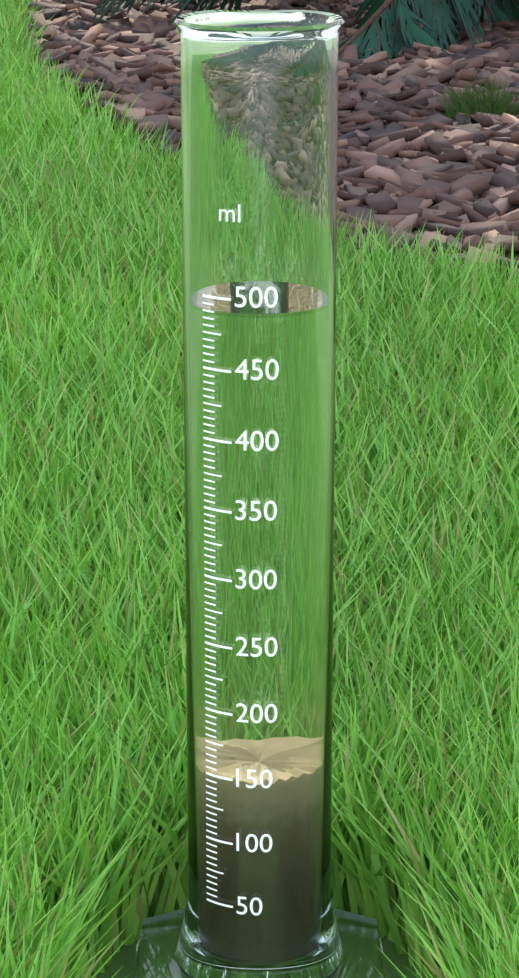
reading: 490 ml
